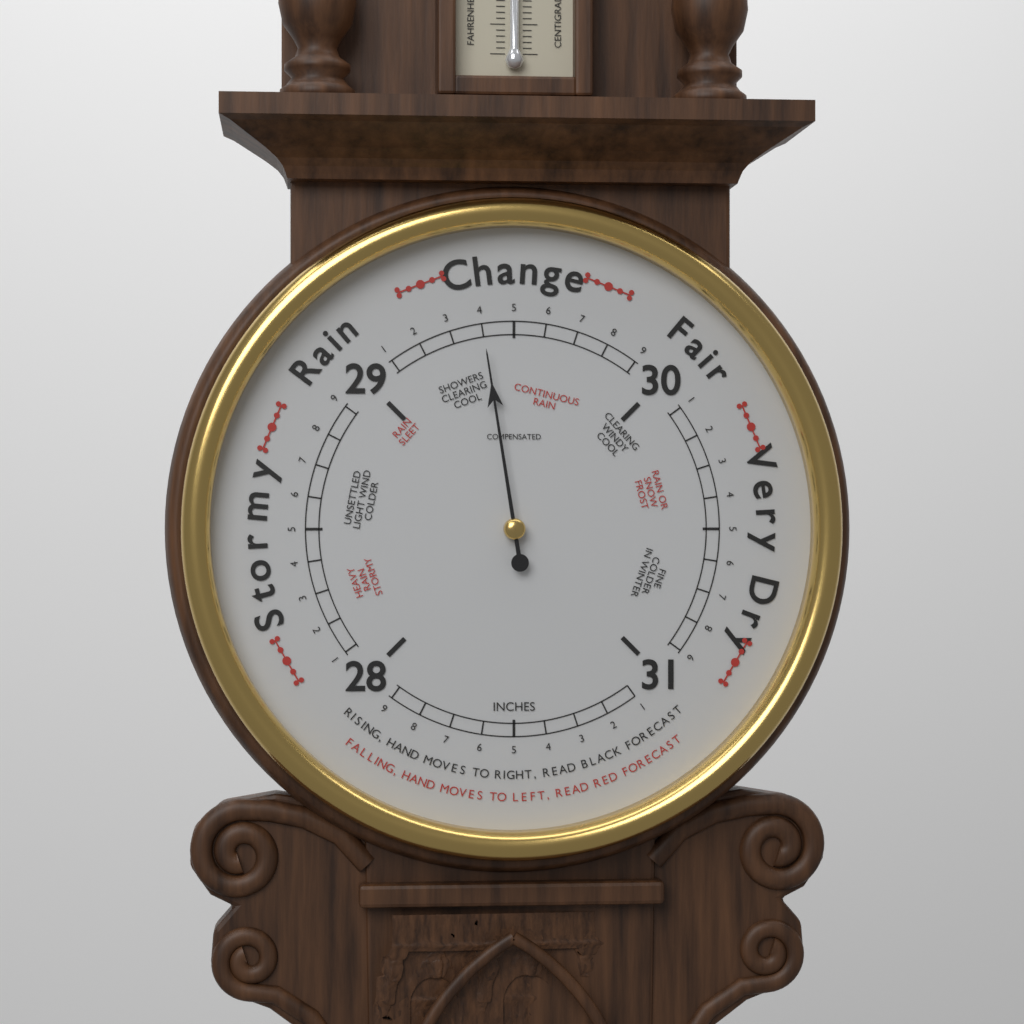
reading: 29.4 inHg
